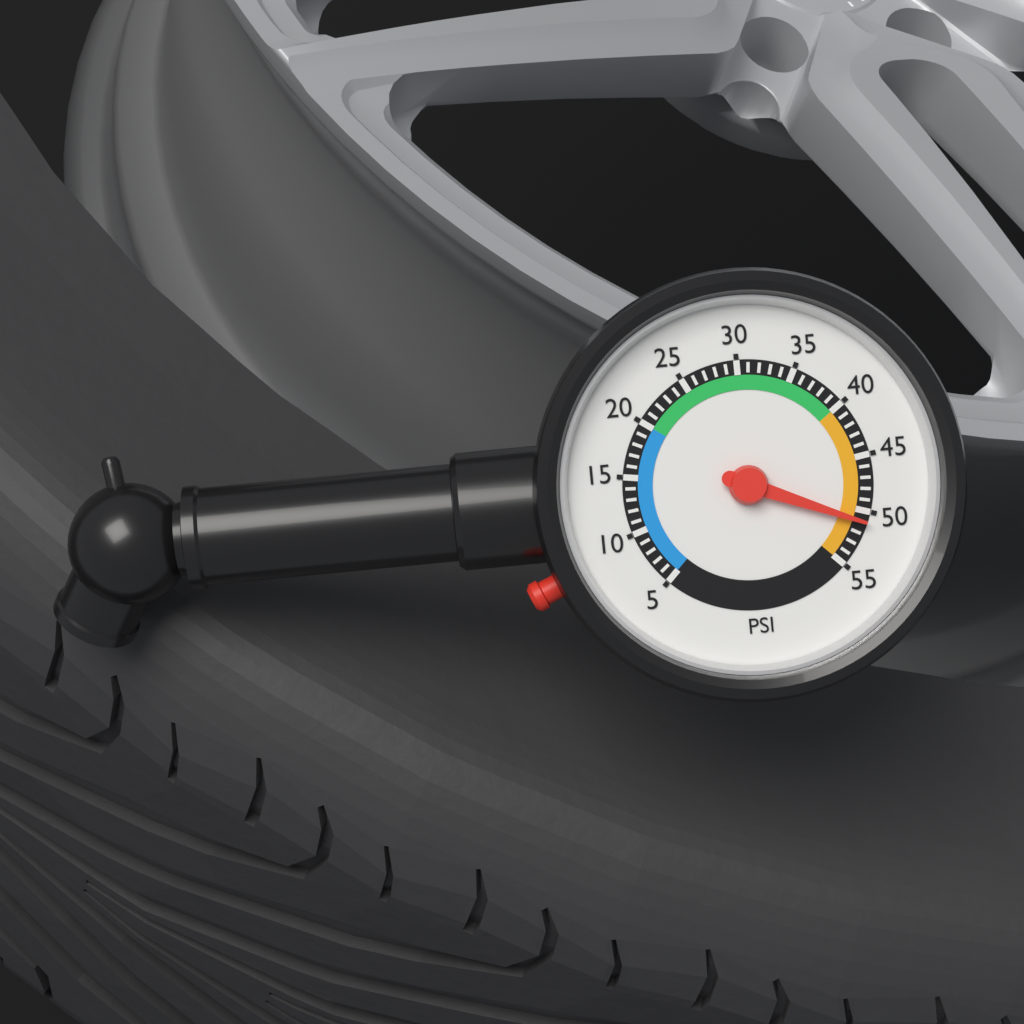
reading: 51 psi
